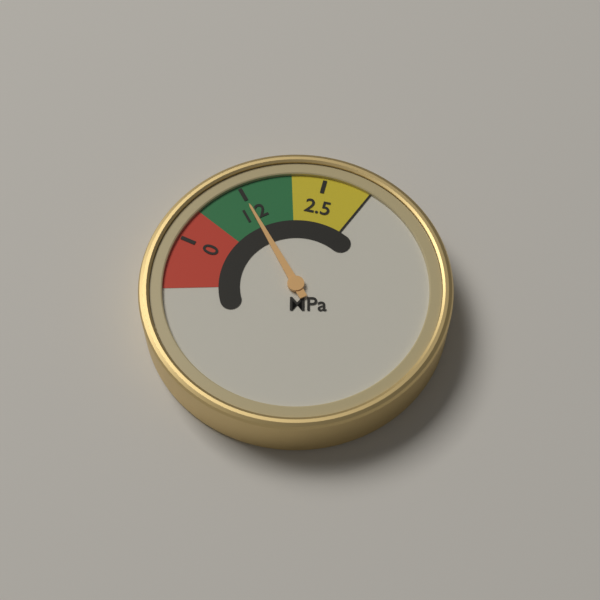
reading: 1.2 MPa
